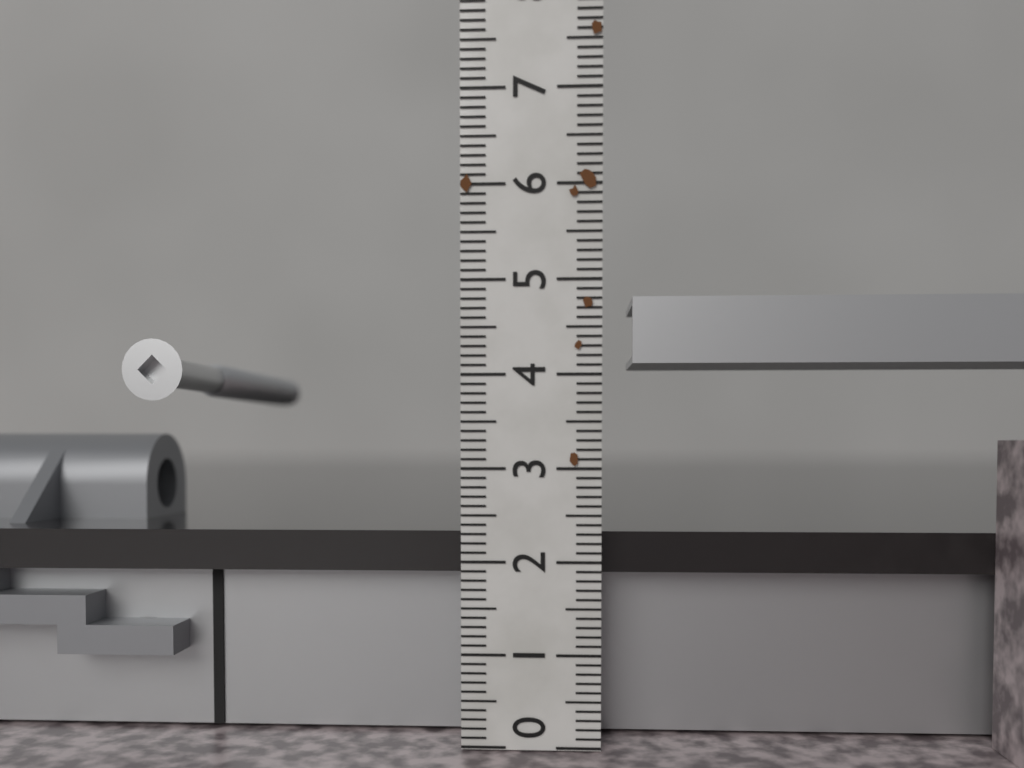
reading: 2.3 (no unit)
